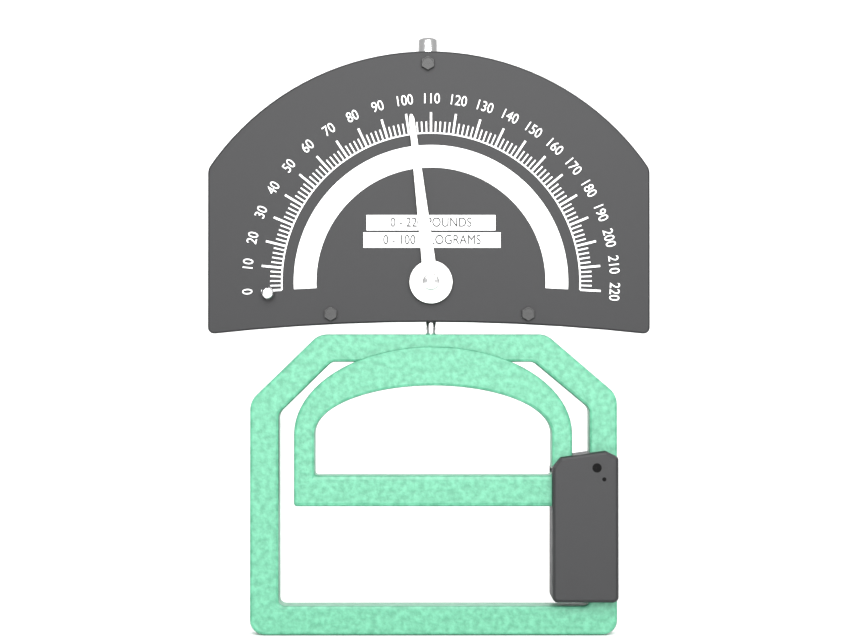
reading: 102 lb
